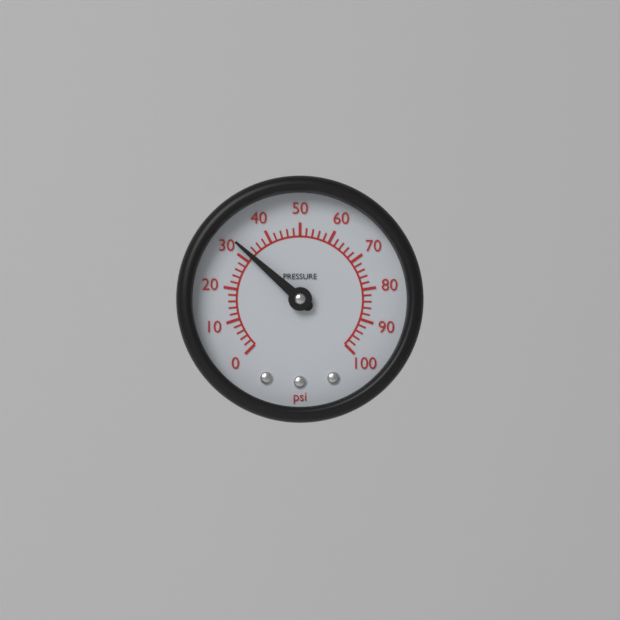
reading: 32 psi
